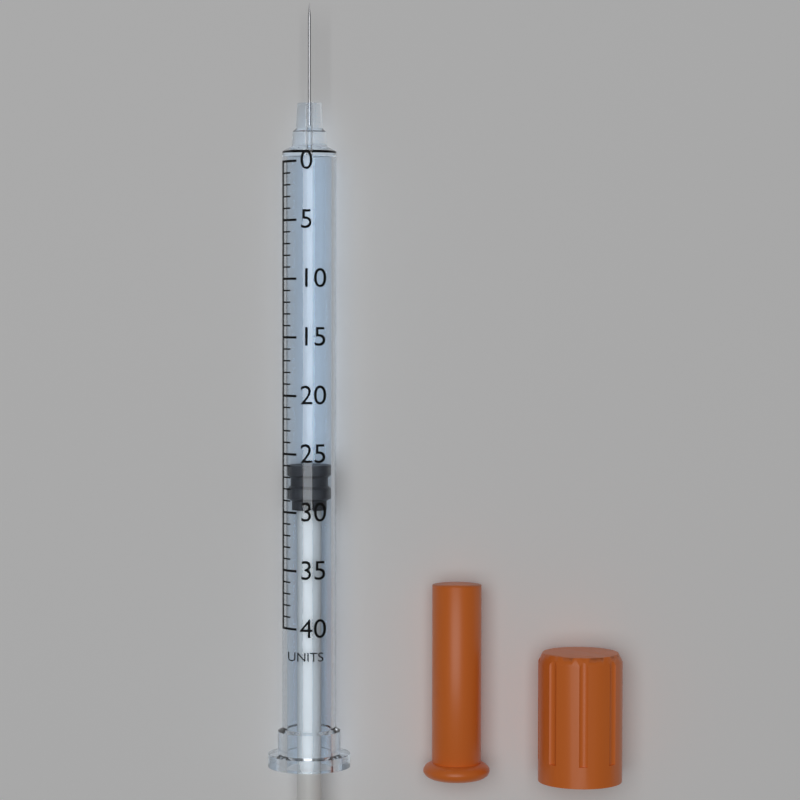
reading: 26 units
